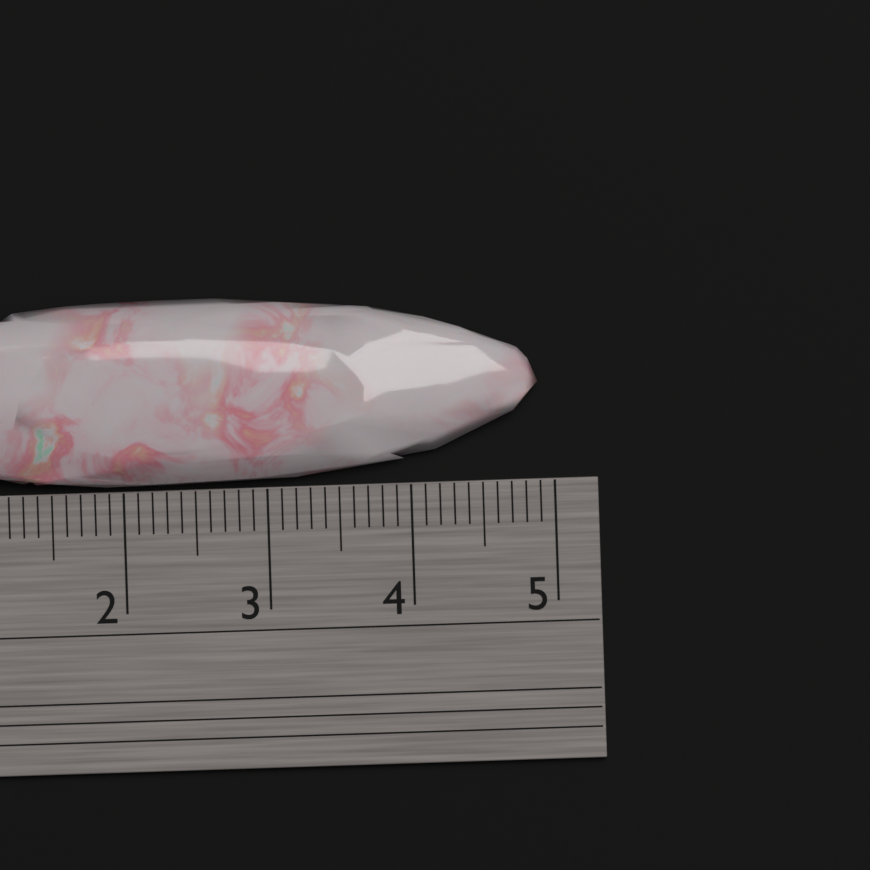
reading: 4.9 cm
